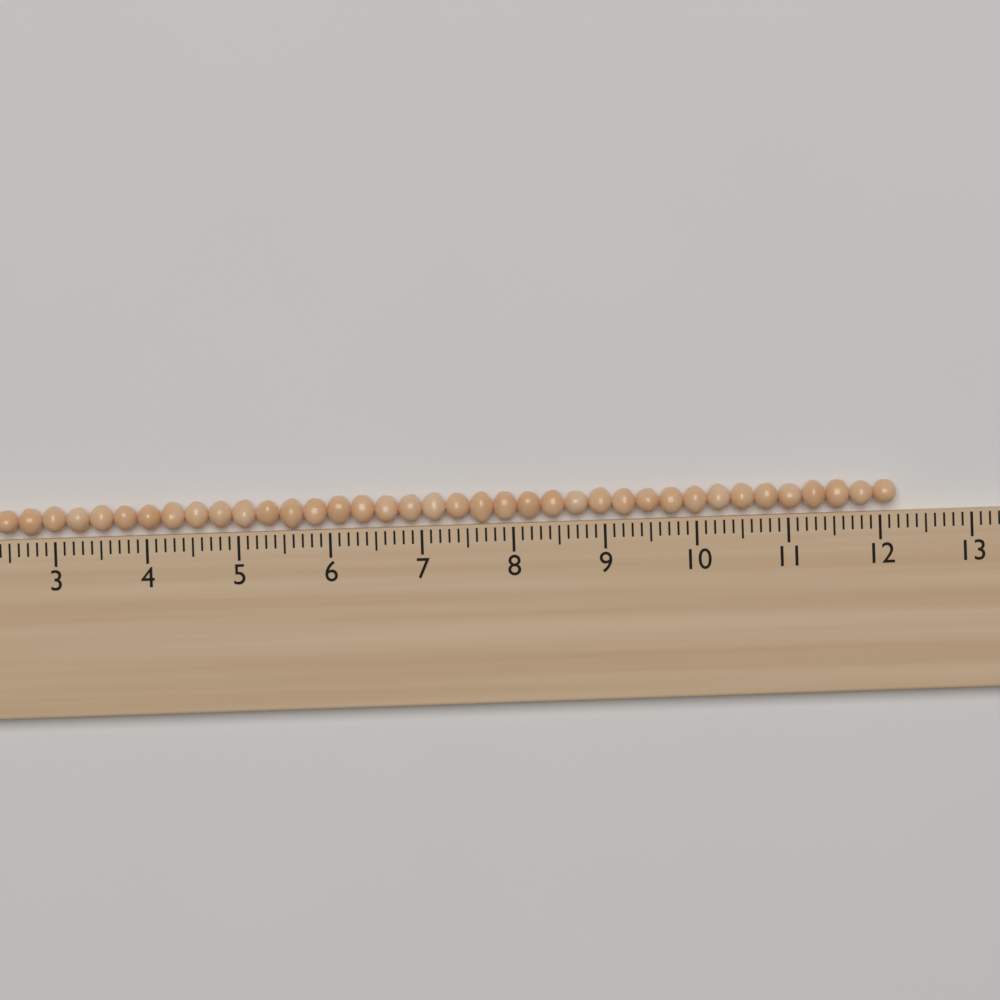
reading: 12.2 (no unit)
